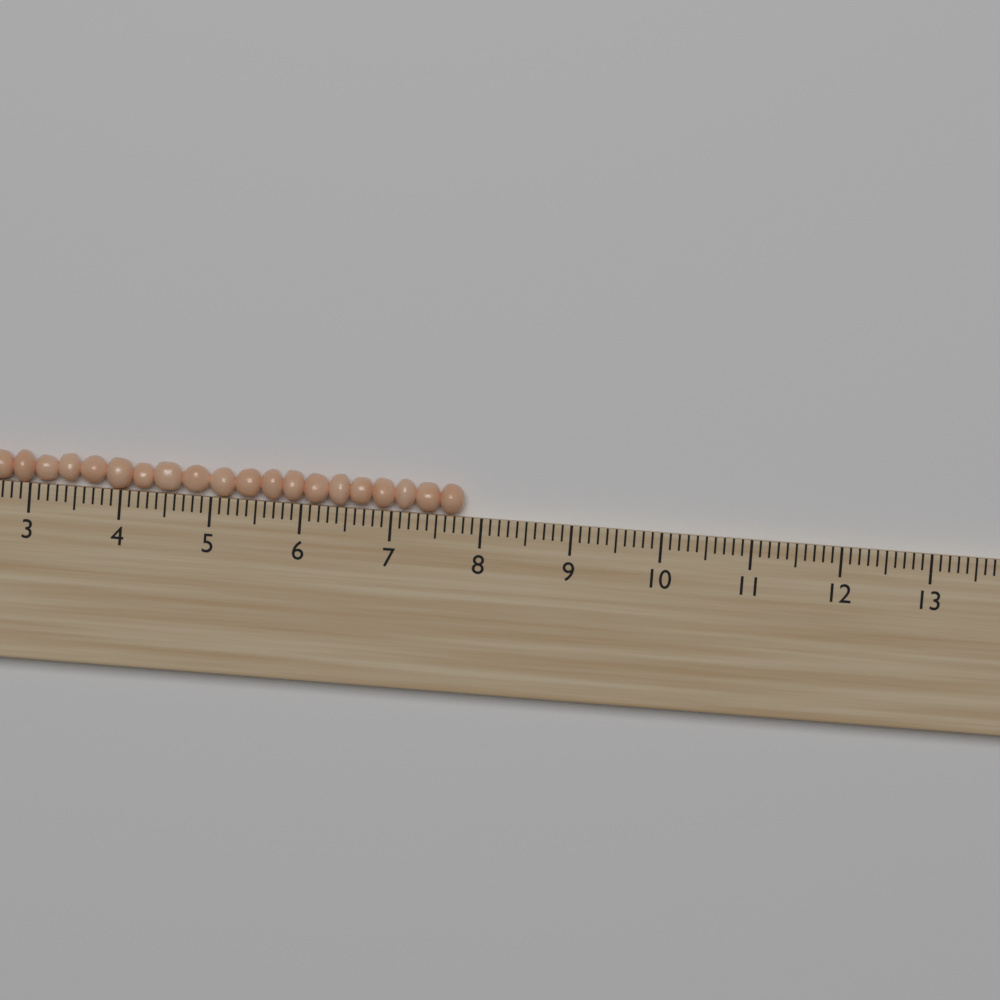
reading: 7.8 (no unit)
